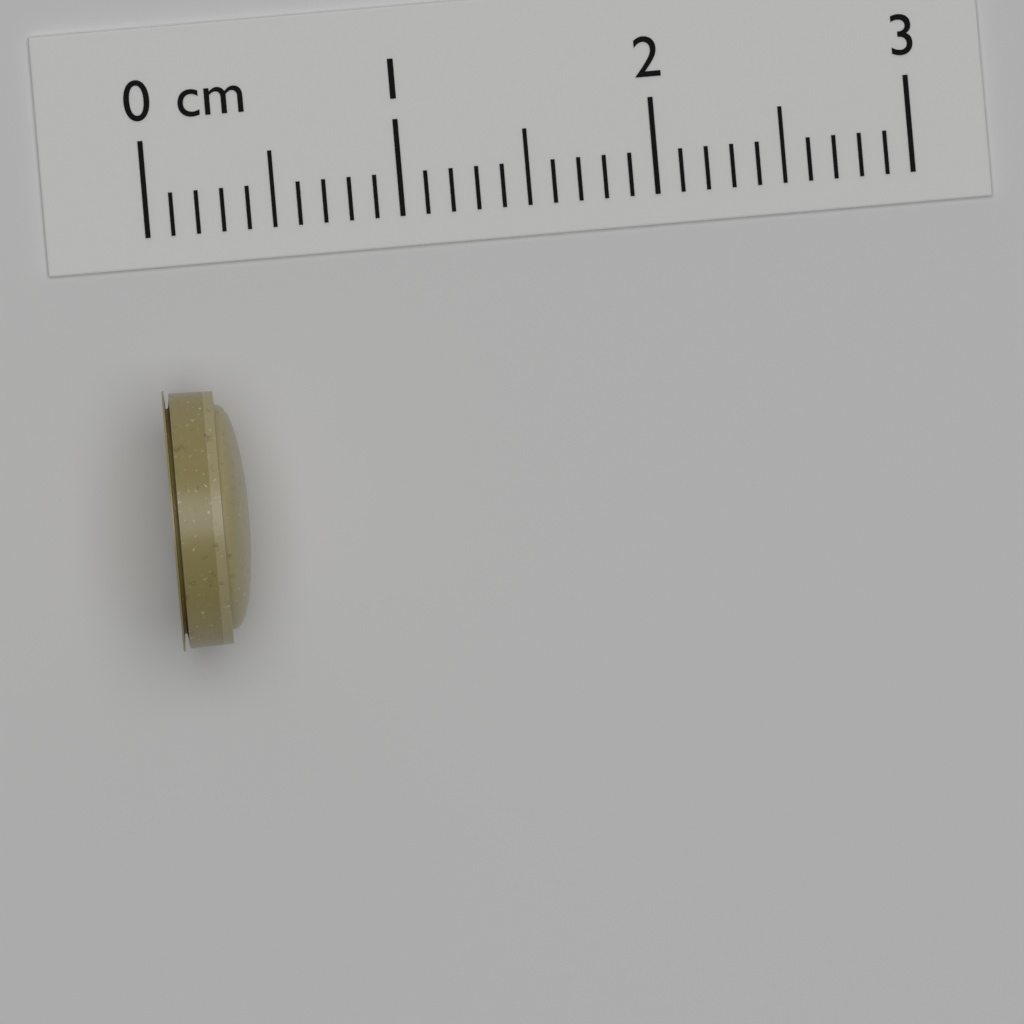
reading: 0.3 cm
